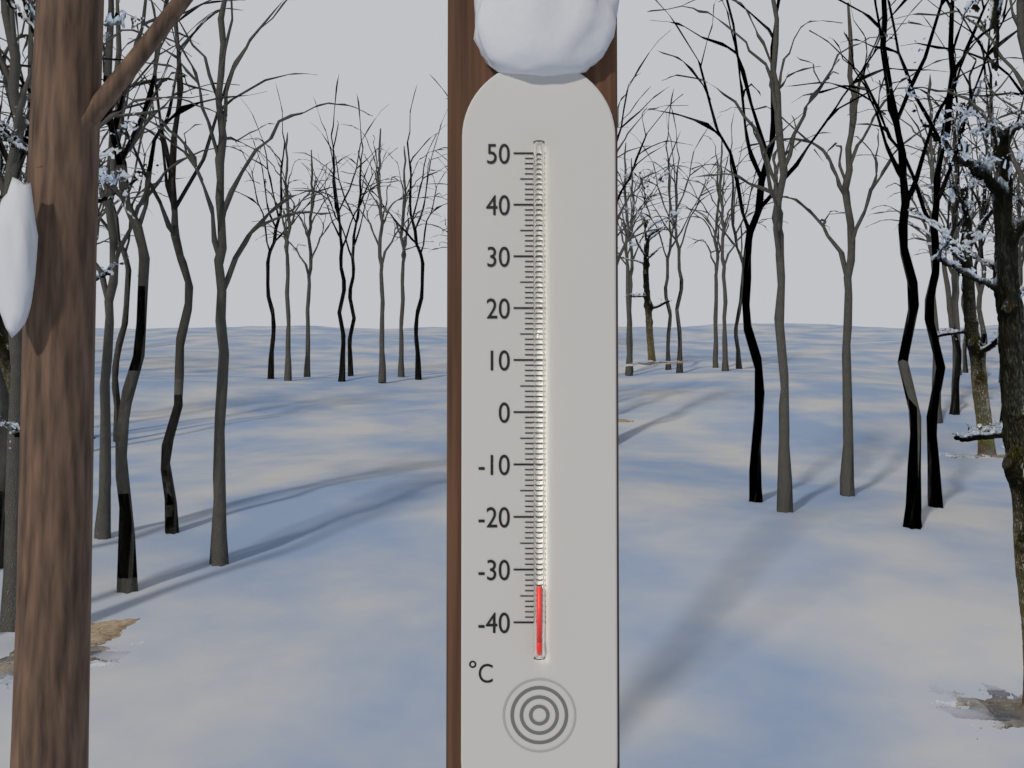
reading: -33 °C
